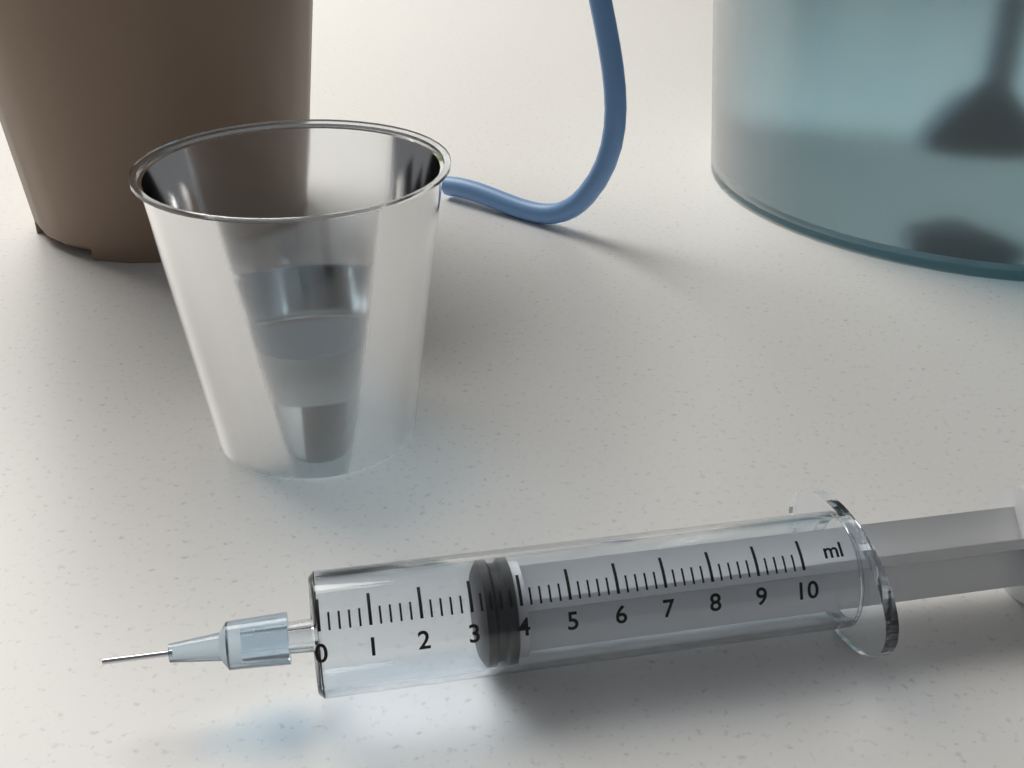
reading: 3.2 ml
